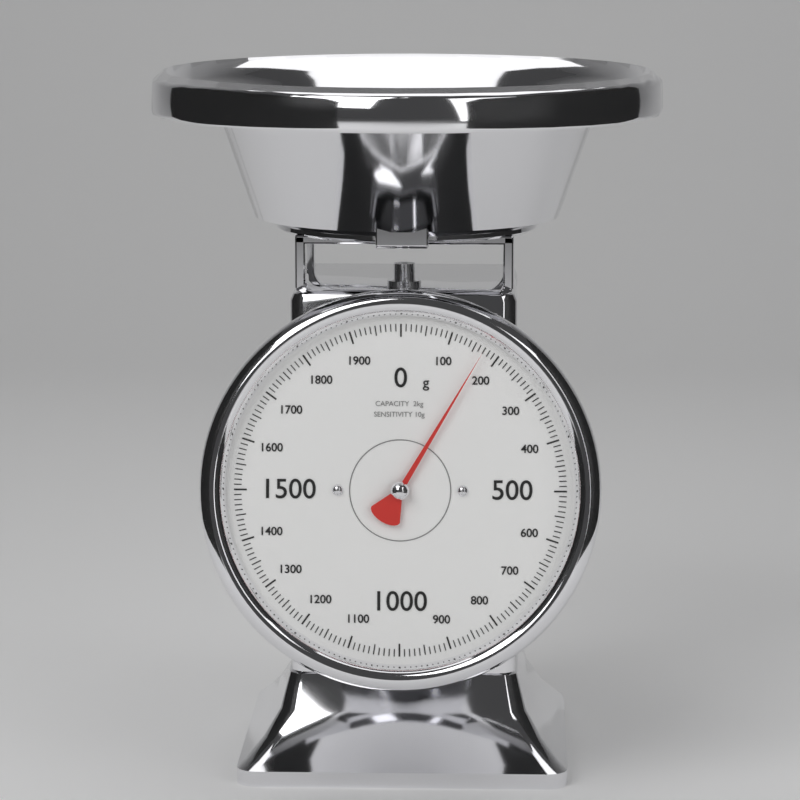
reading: 170 g
